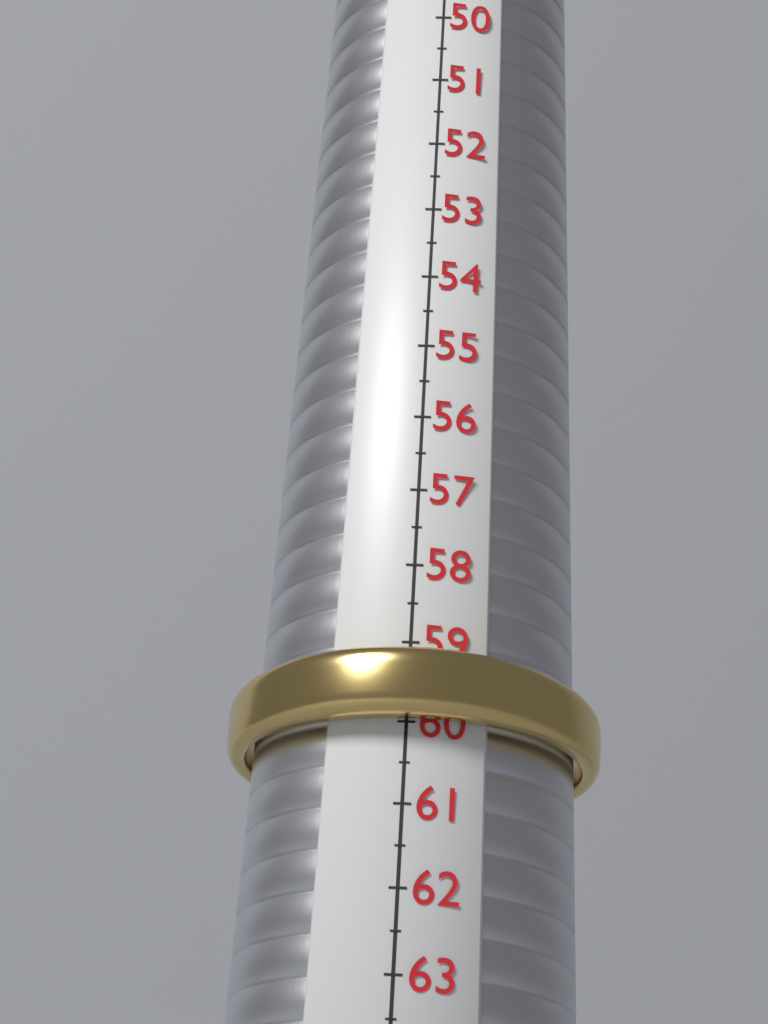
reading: 60.0 (no unit)
